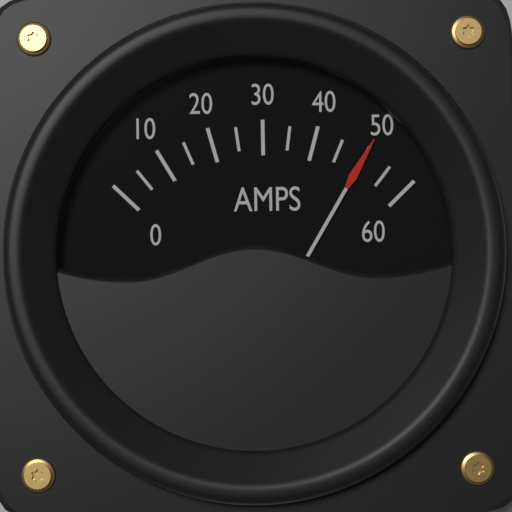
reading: 50 A
